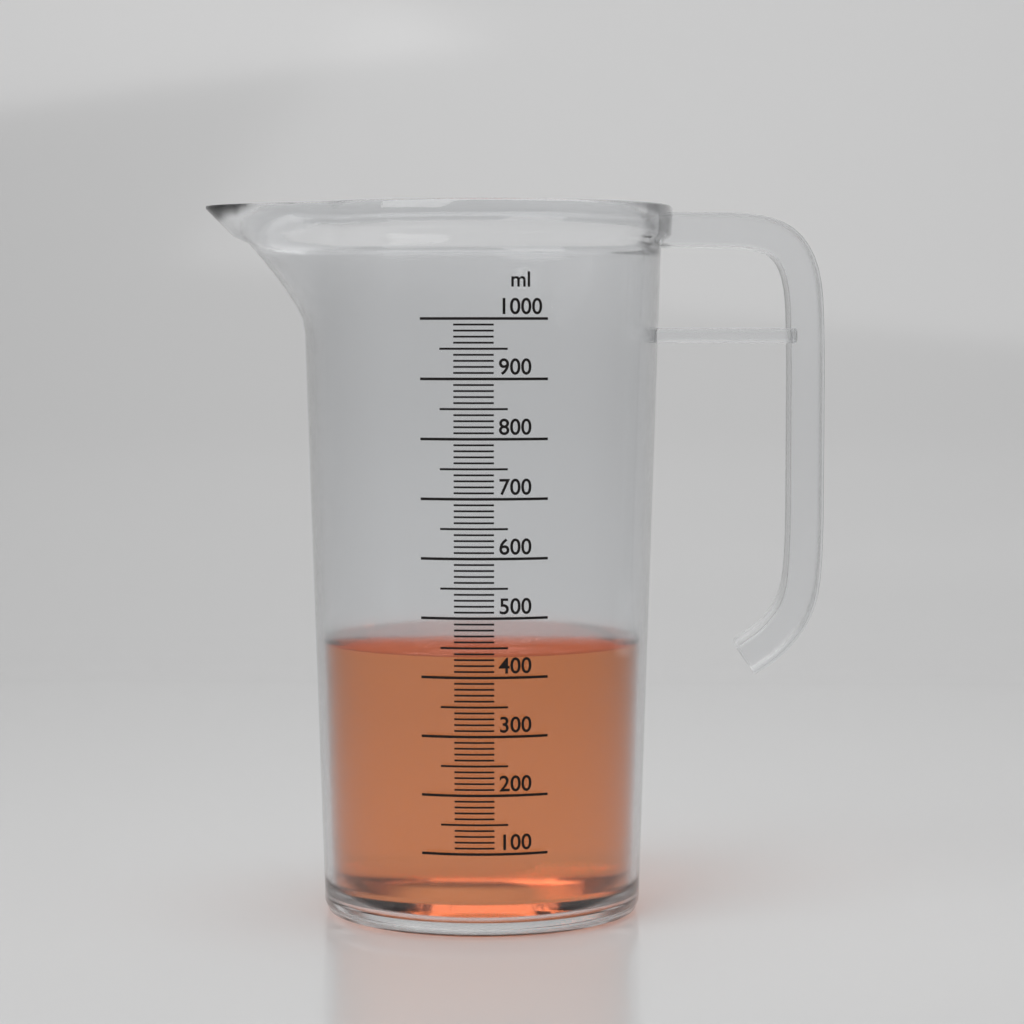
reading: 440 ml
